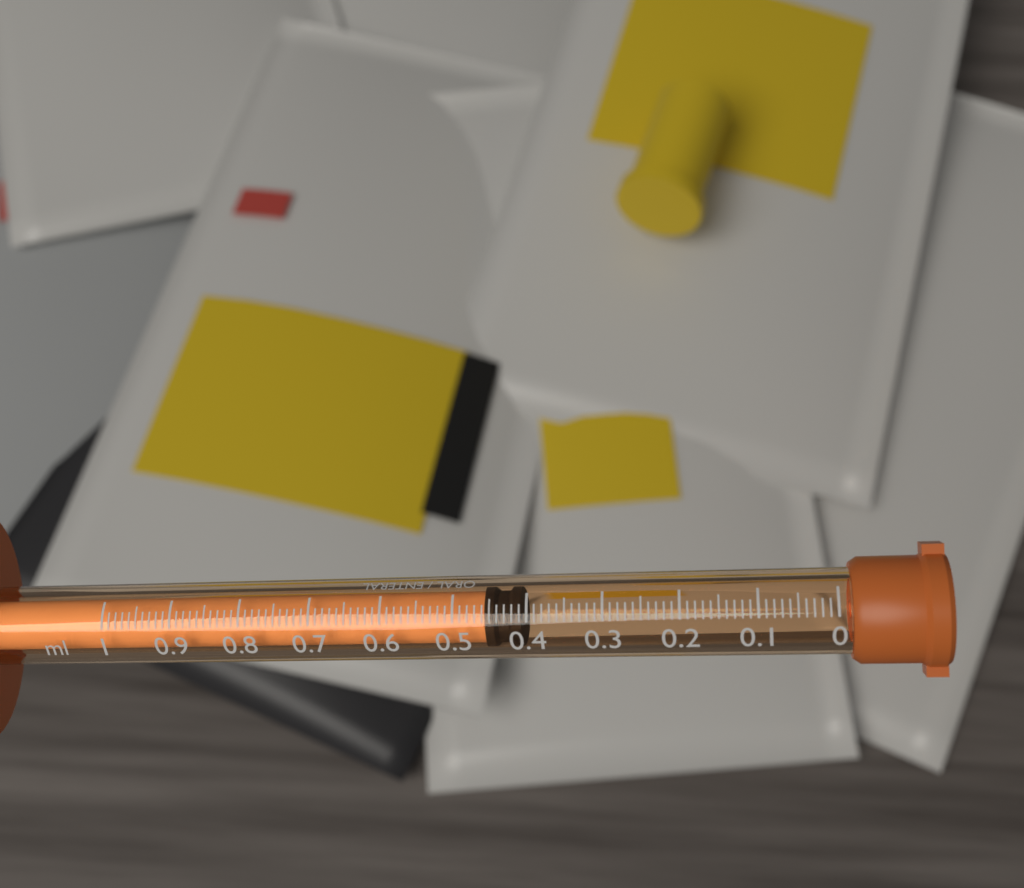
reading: 0.41 ml
